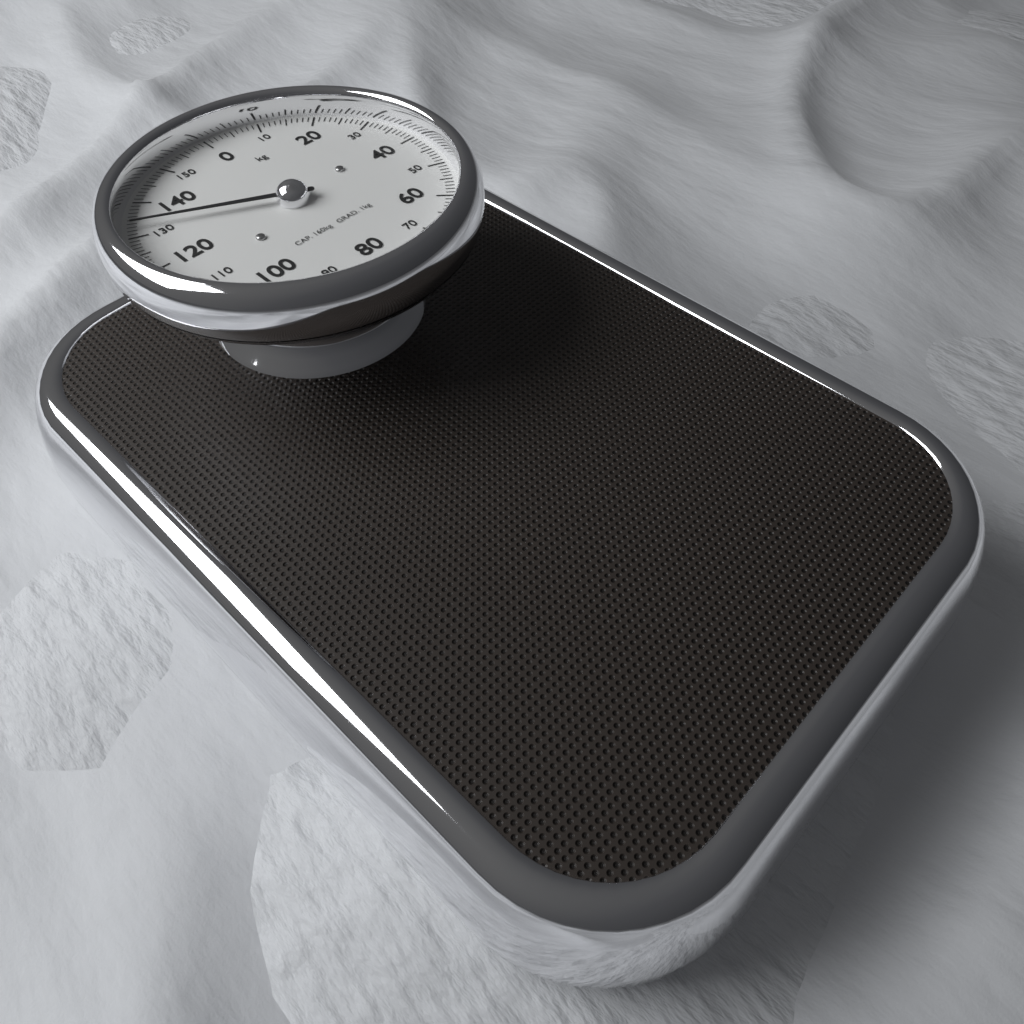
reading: 133 kg
